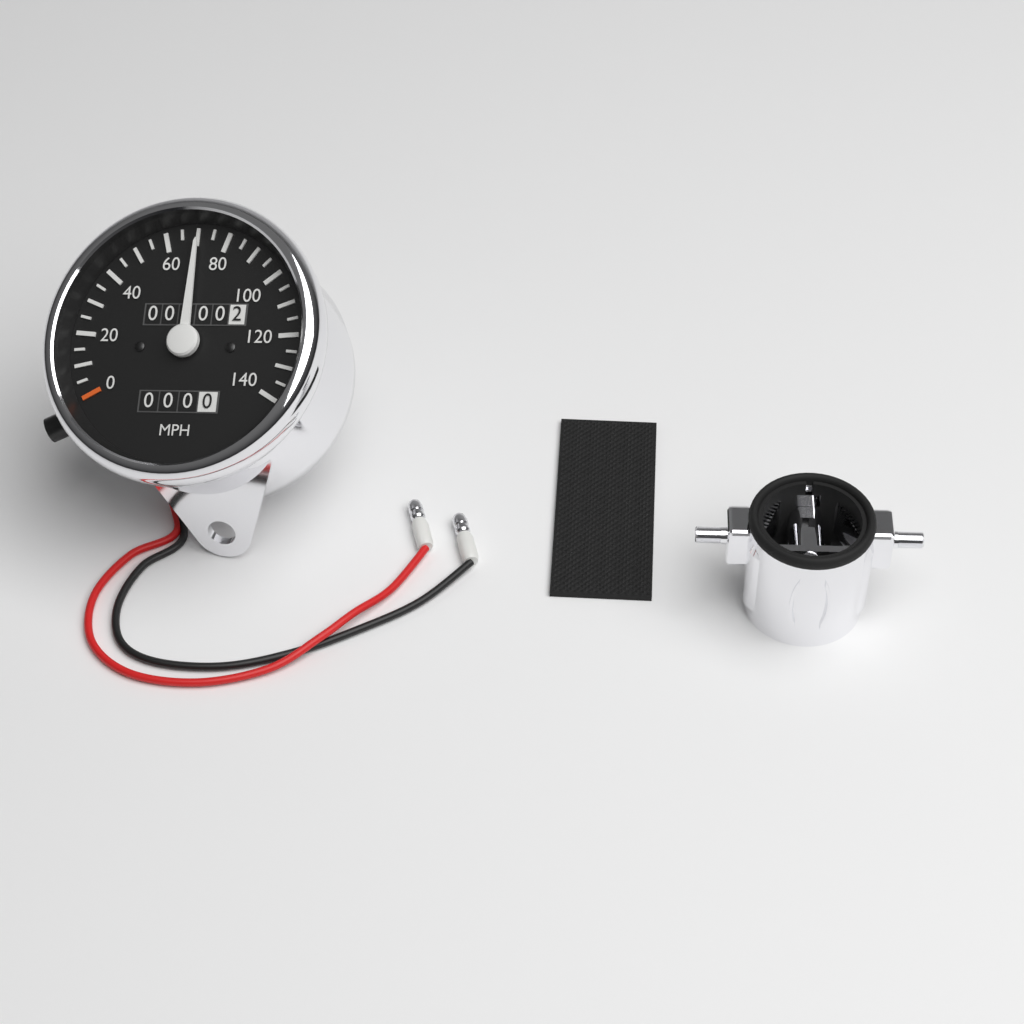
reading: 70 MPH
